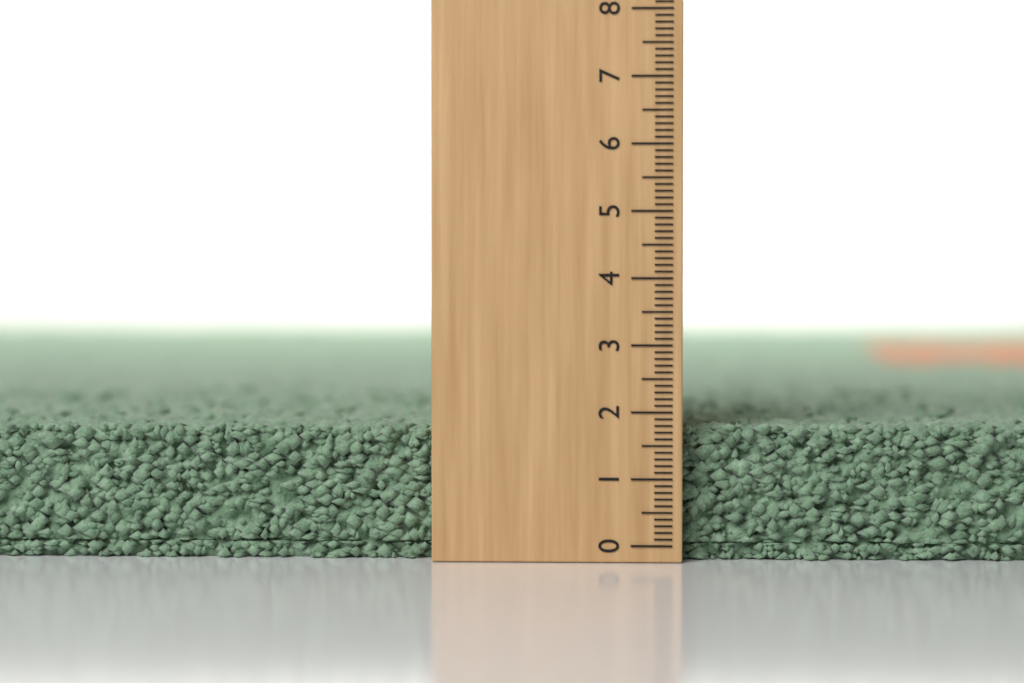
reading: 1.8 (no unit)
